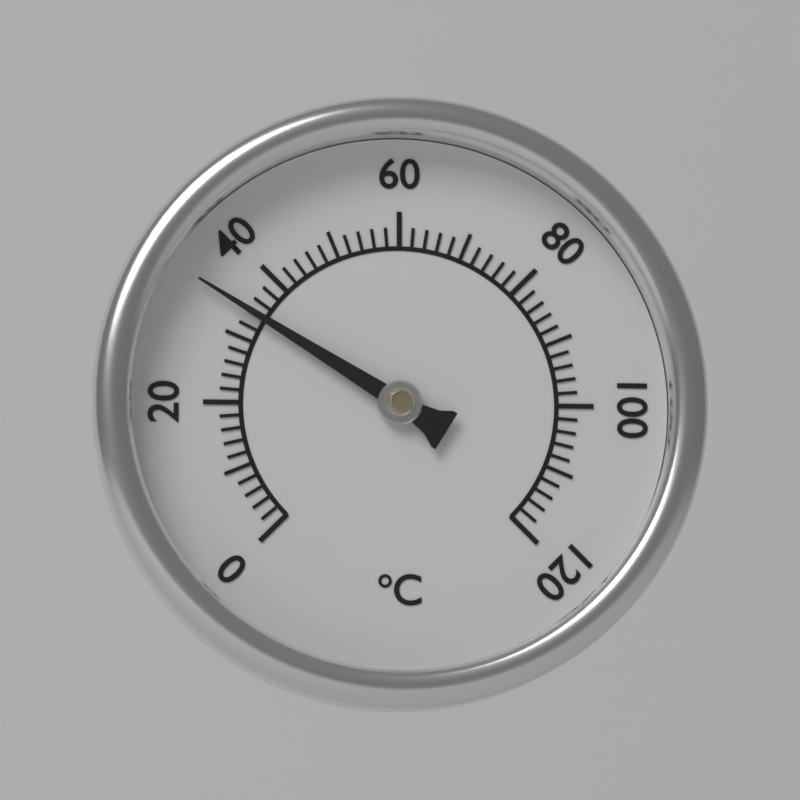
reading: 34 °C
